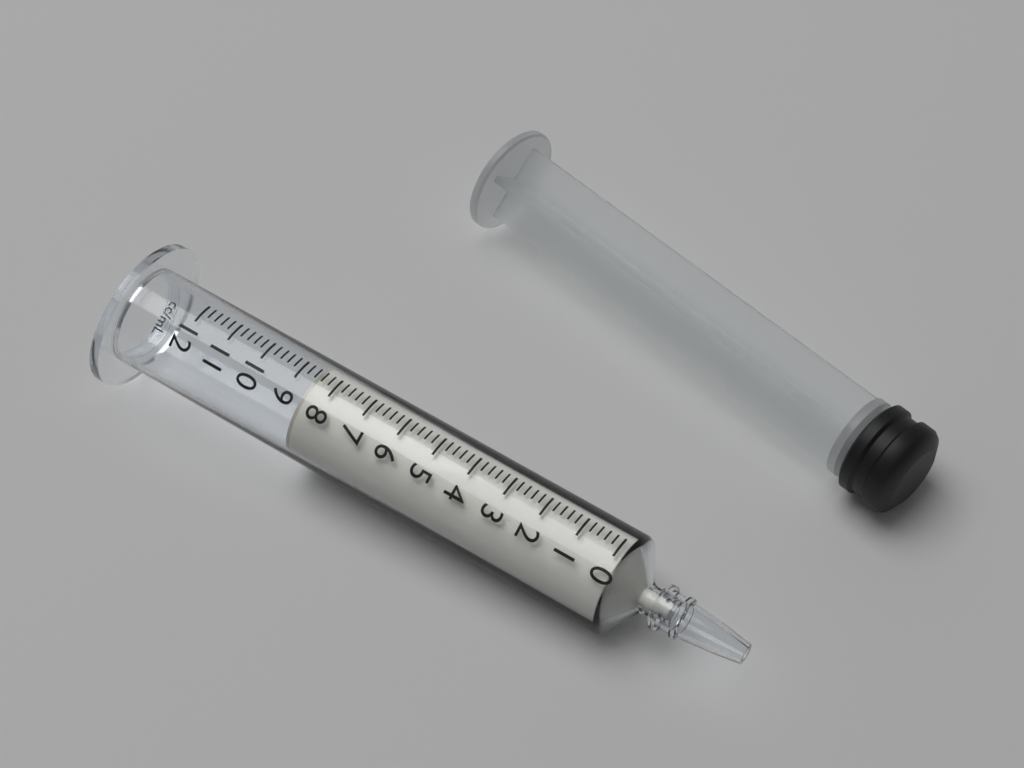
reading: 8.6 ml
